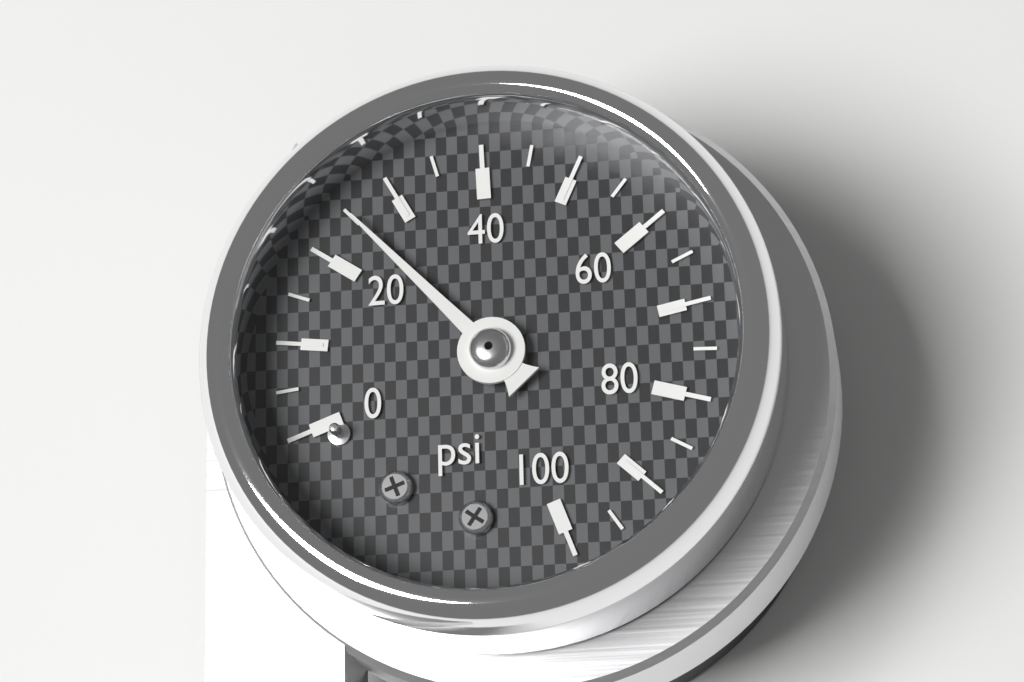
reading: 25 psi
